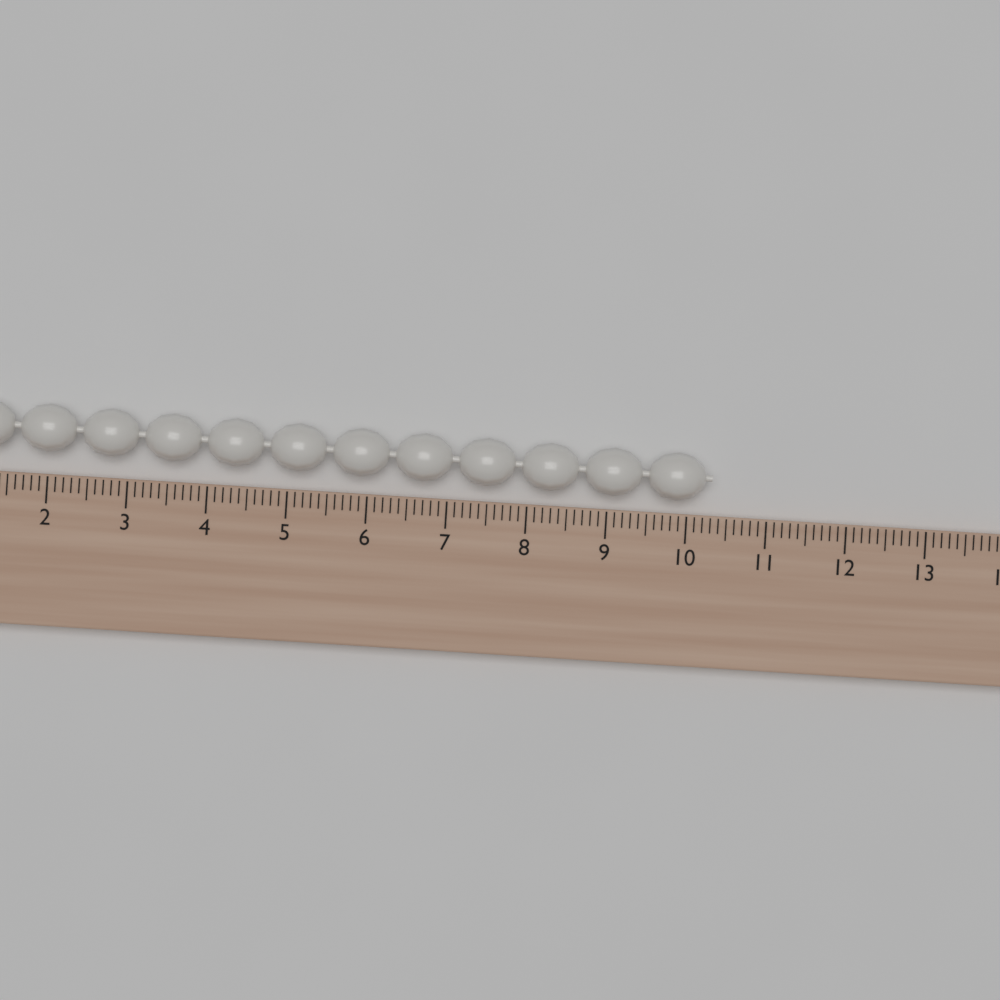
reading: 10.3 (no unit)
